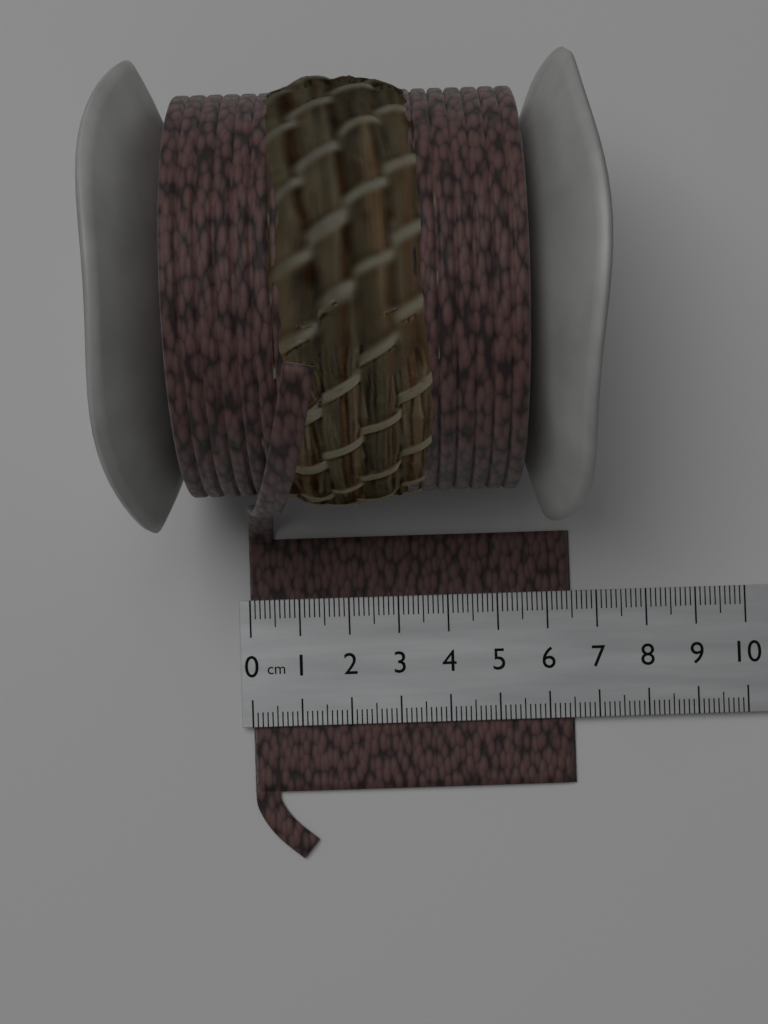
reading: 6.5 cm
